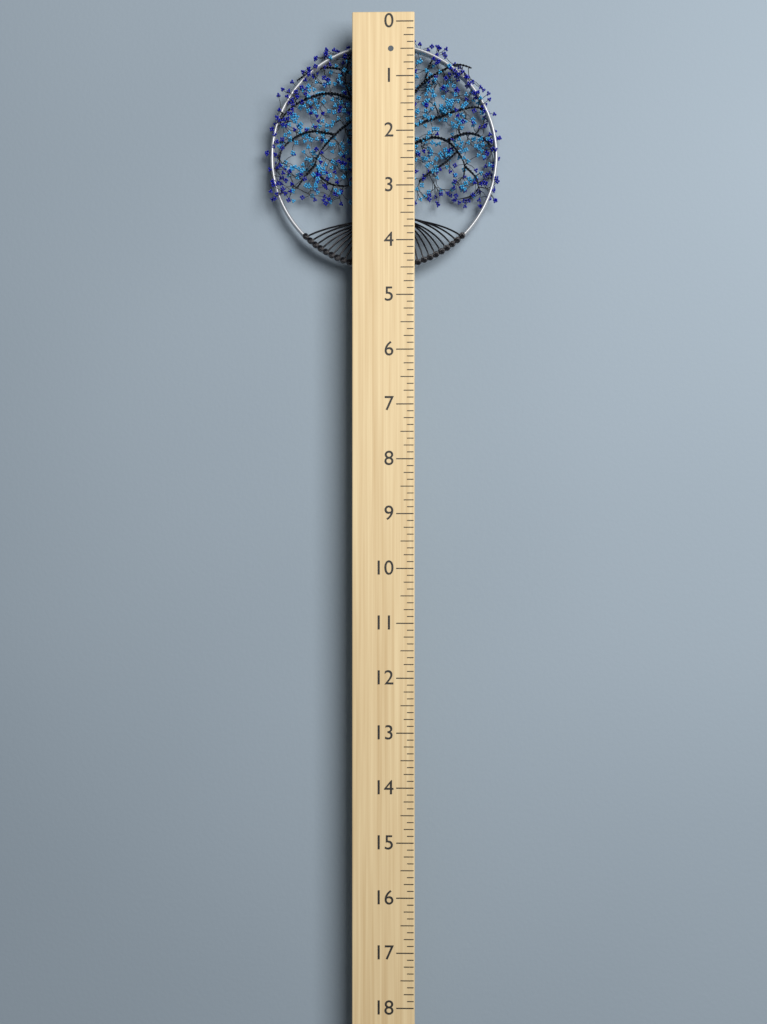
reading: 4.500 (no unit)
